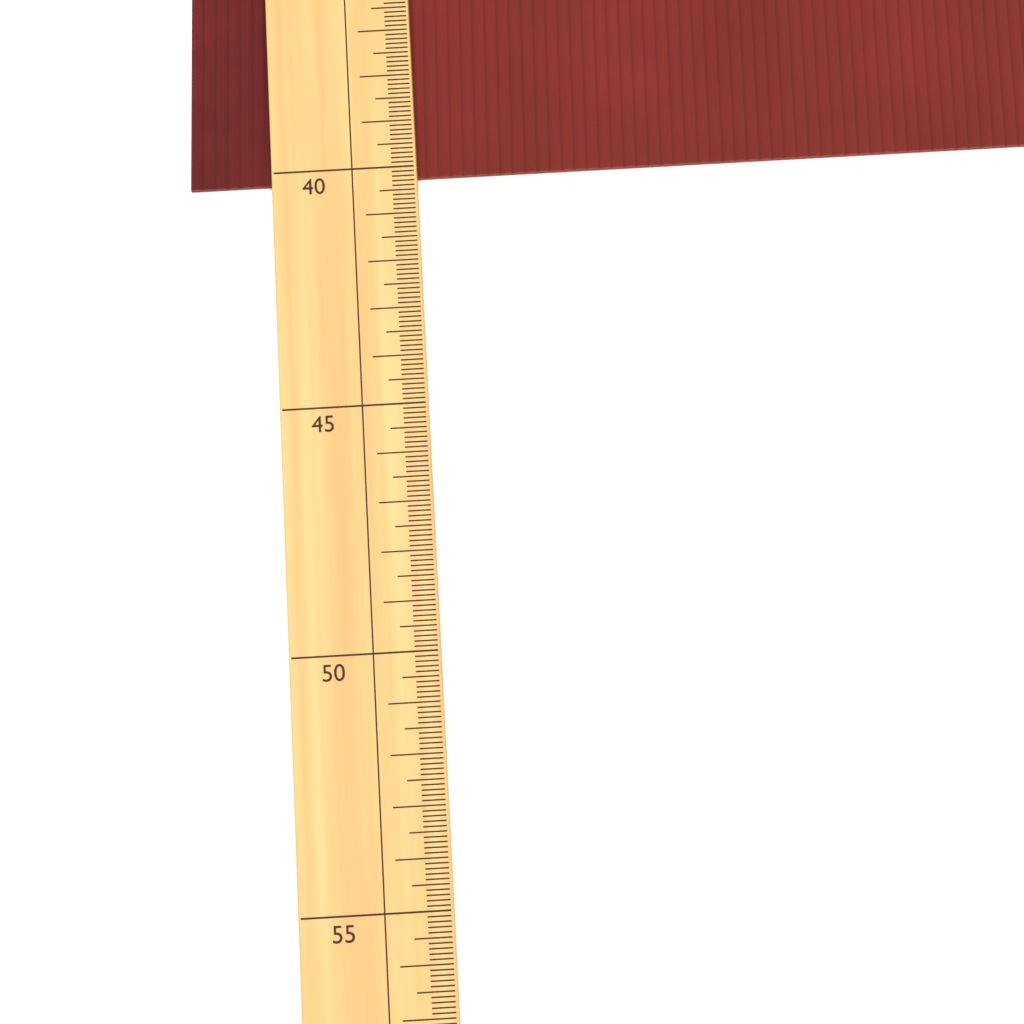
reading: 40.1 (no unit)
